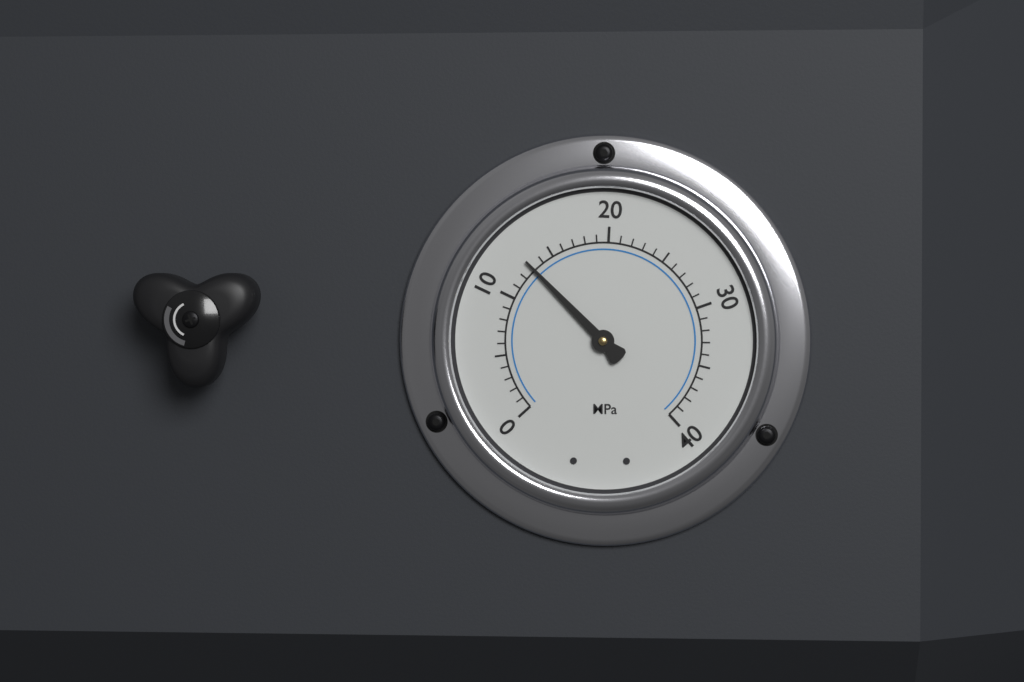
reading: 13 MPa
